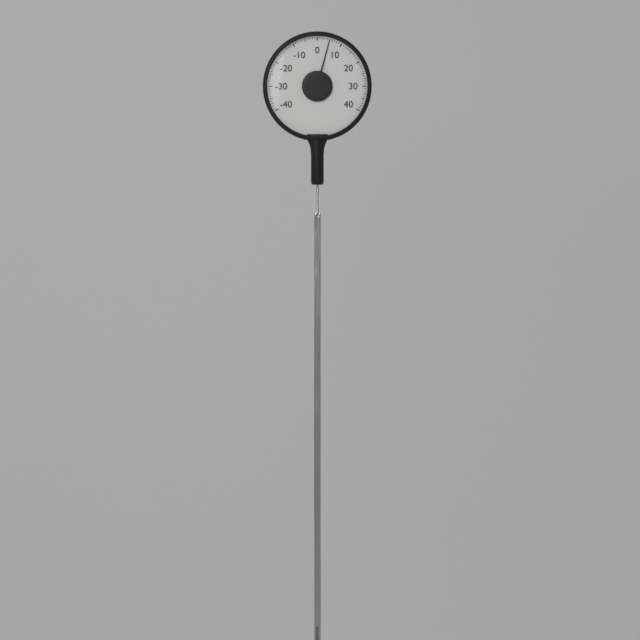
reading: 5 (no unit)
